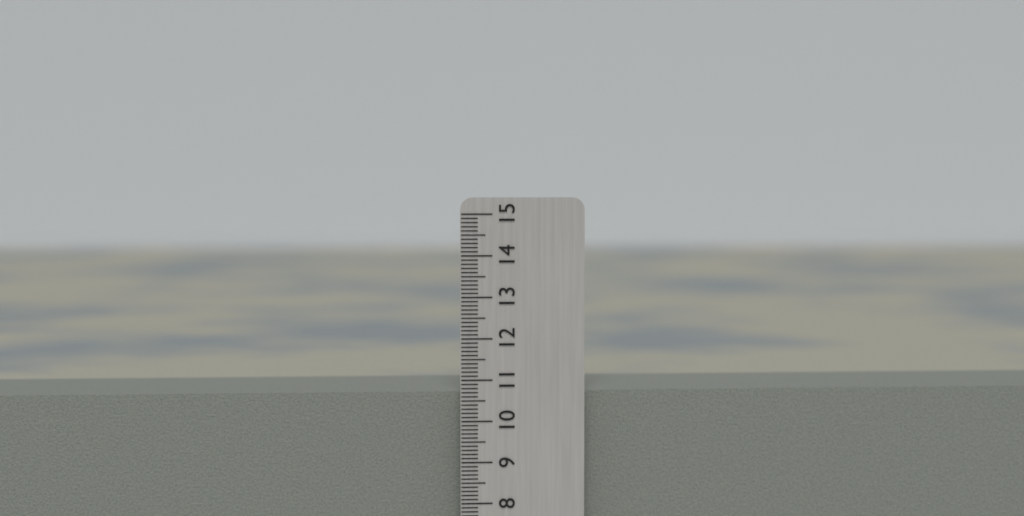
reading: 10.7 cm
